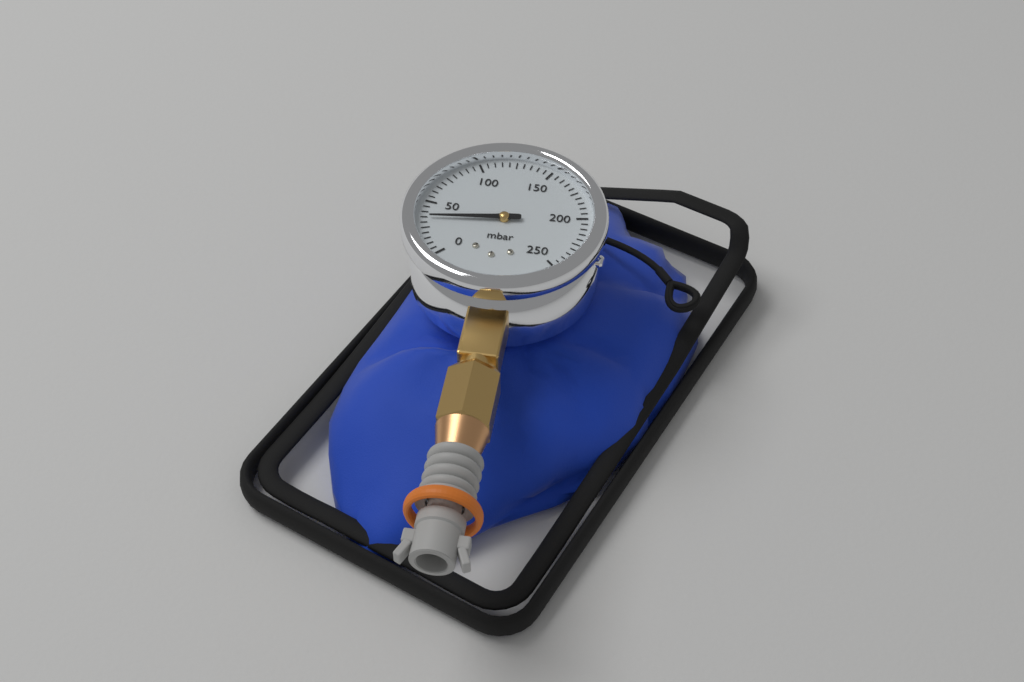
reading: 35 mbar
